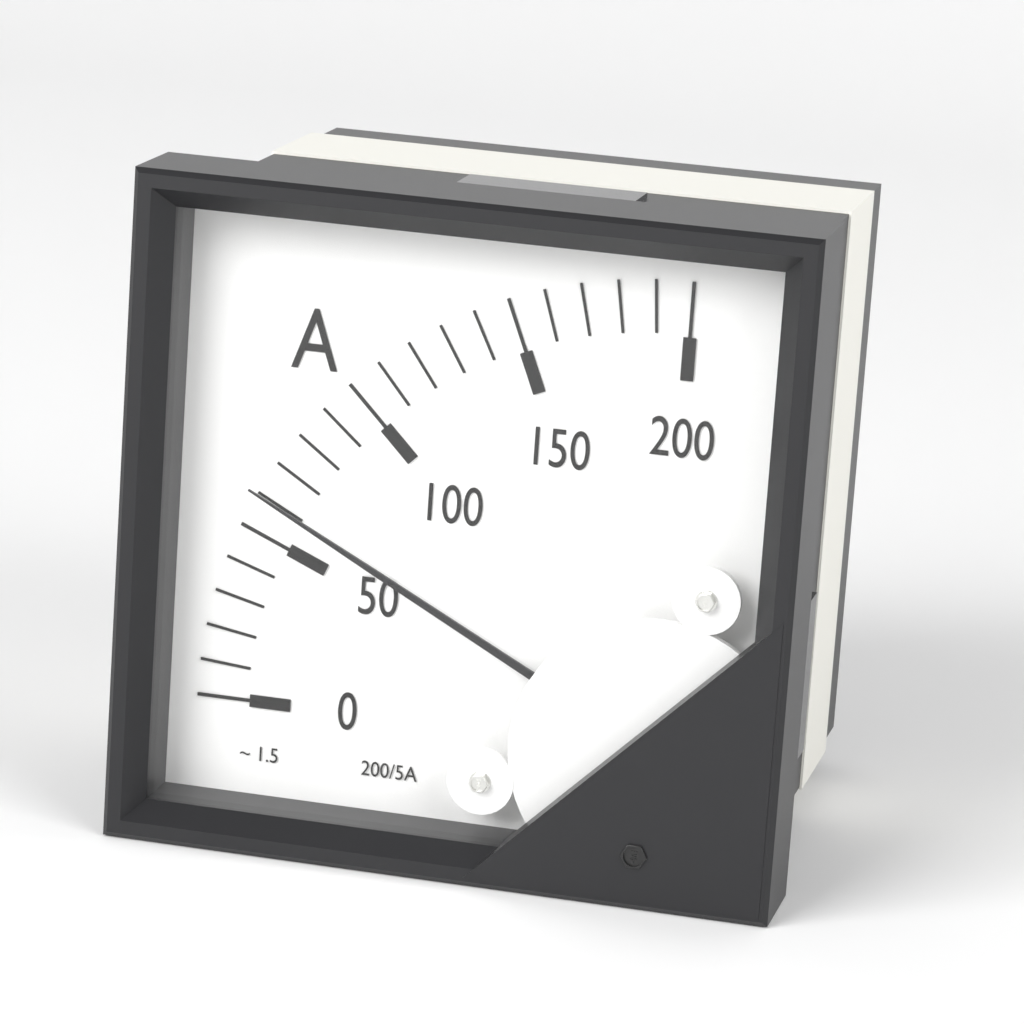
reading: 60 A
